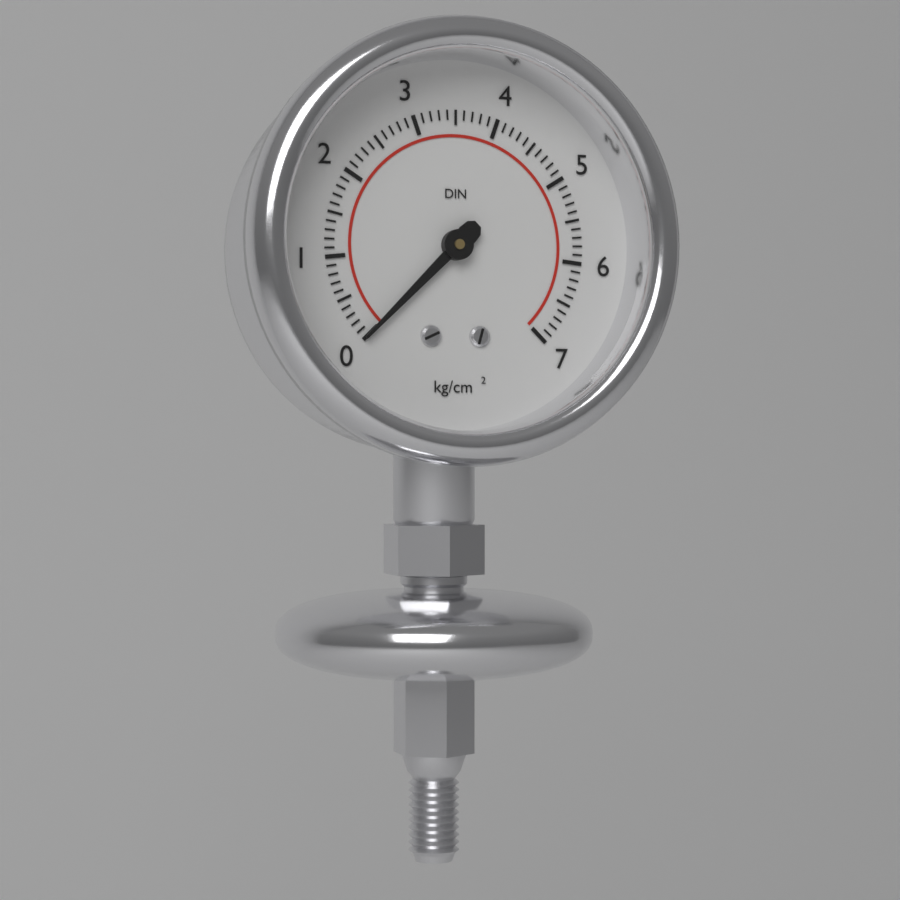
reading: 0.0 kg/cm²
